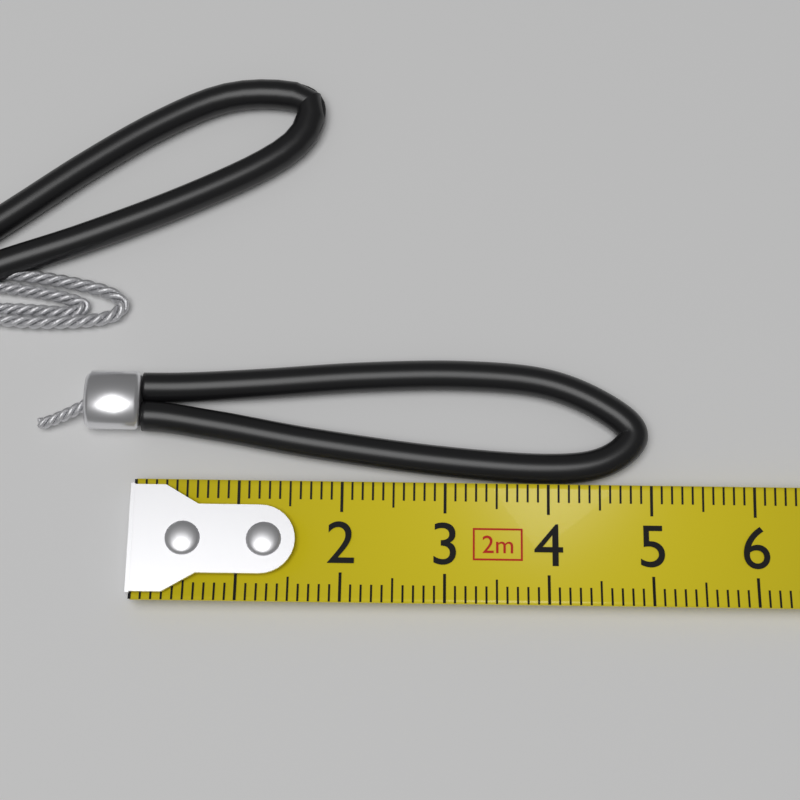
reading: 5.0 cm
